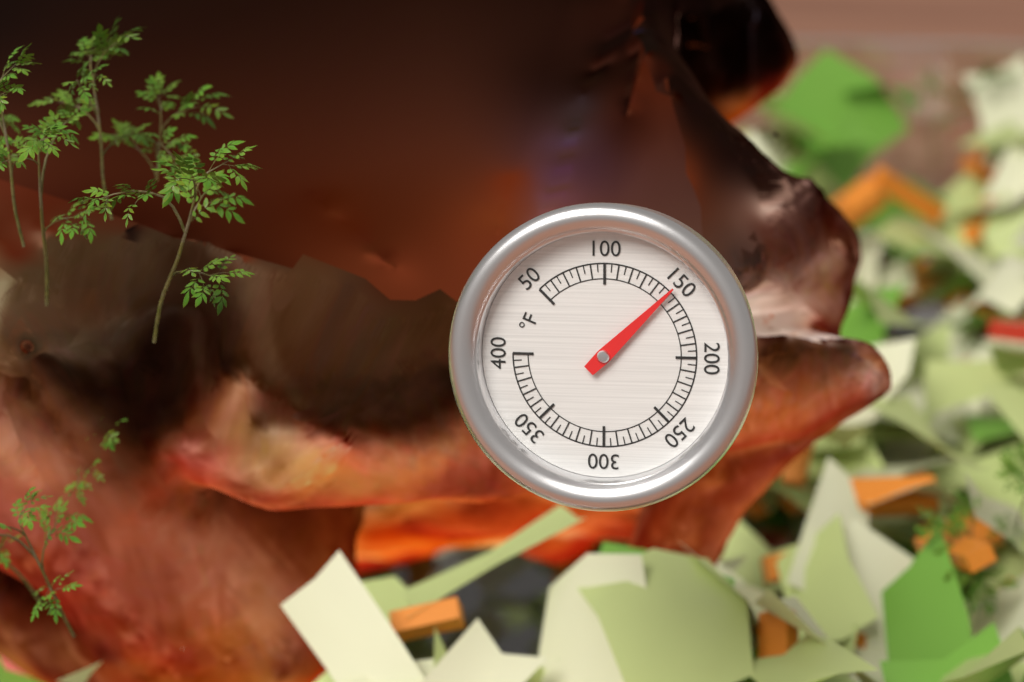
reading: 150 °F
